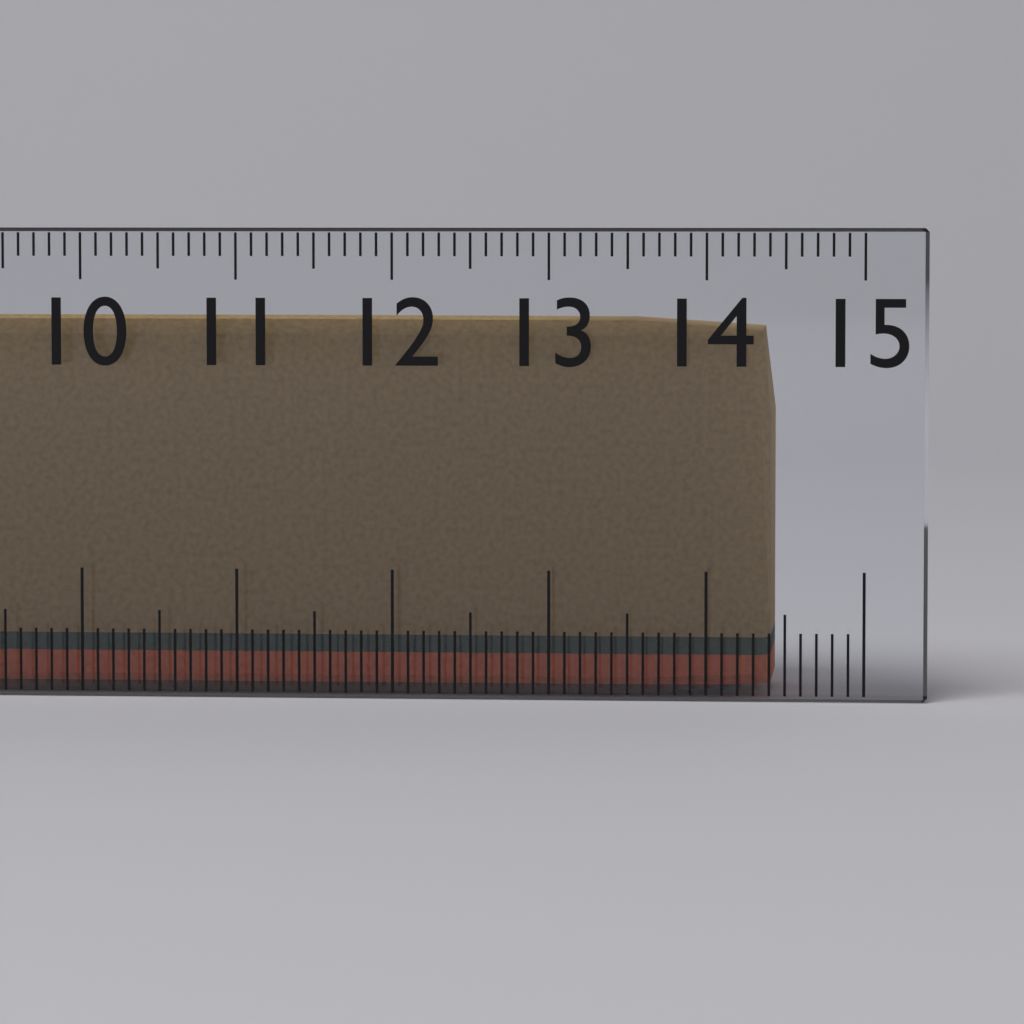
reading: 14.4 cm
